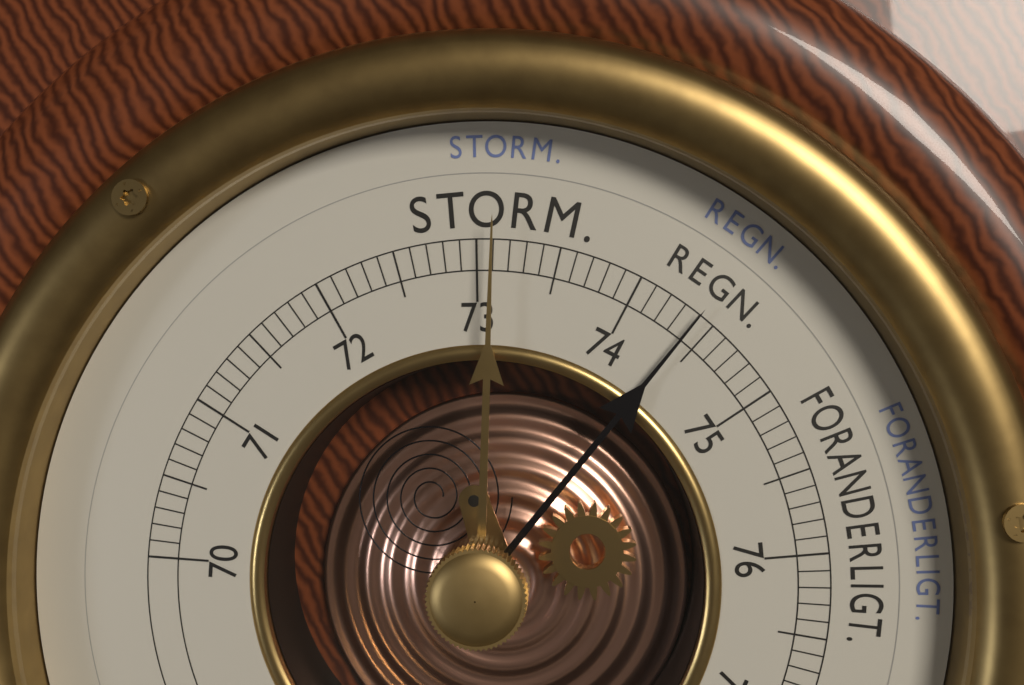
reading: 74.4 cm
